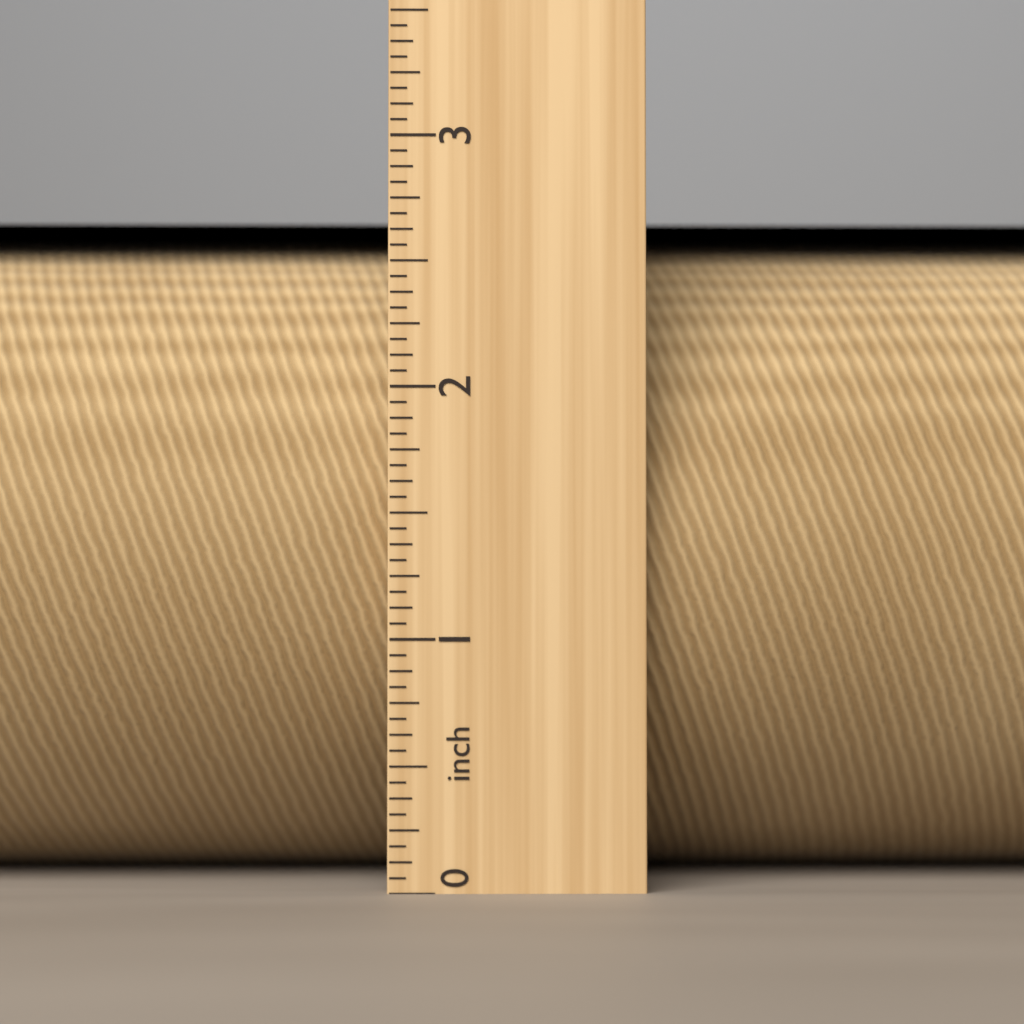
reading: 2.7500 in
